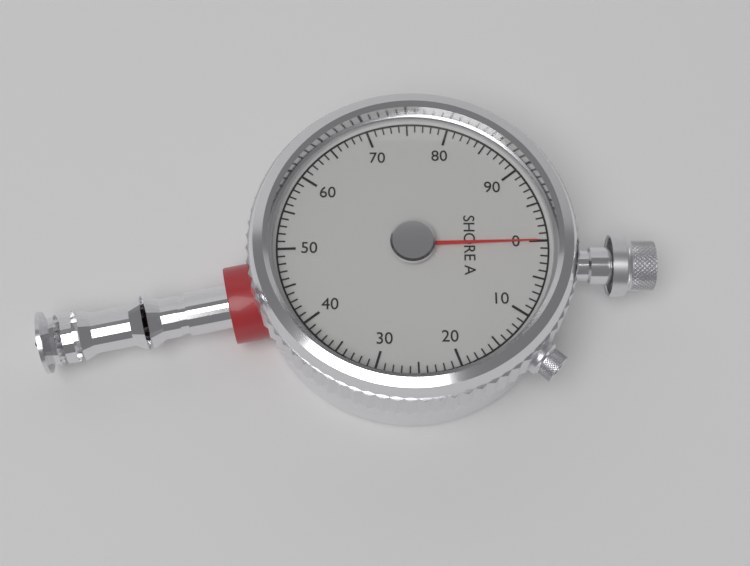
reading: 0 Shore A
